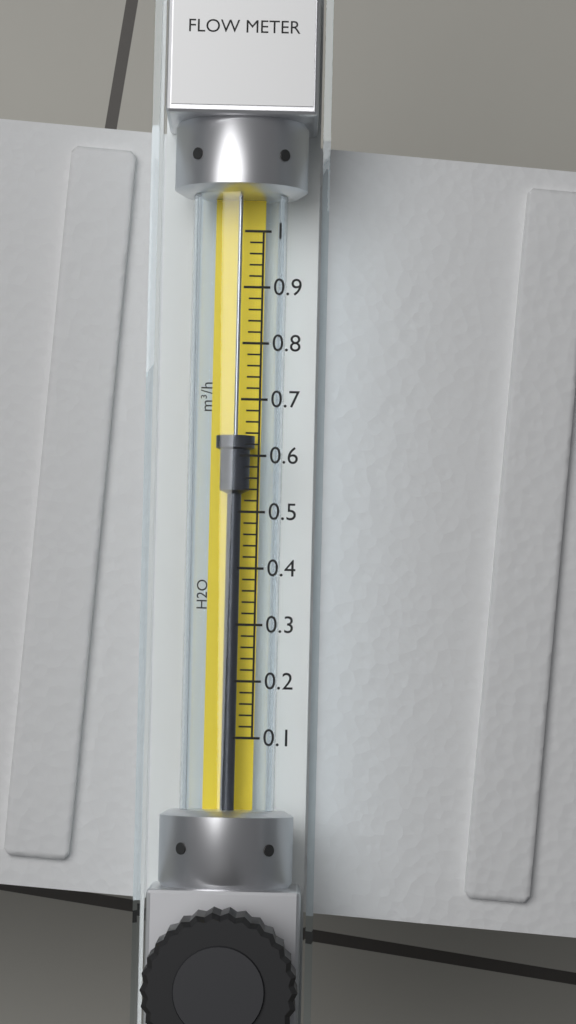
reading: 0.64 m³/h
